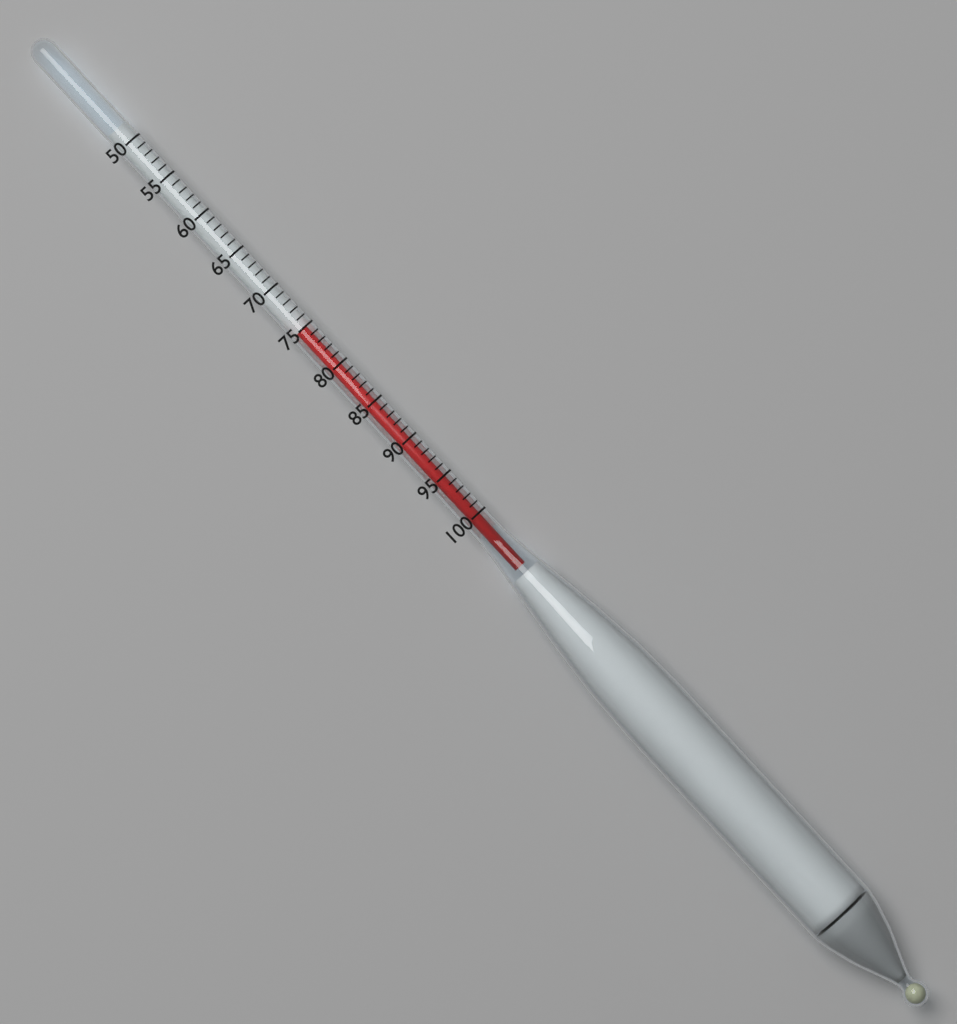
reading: 75 (no unit)
